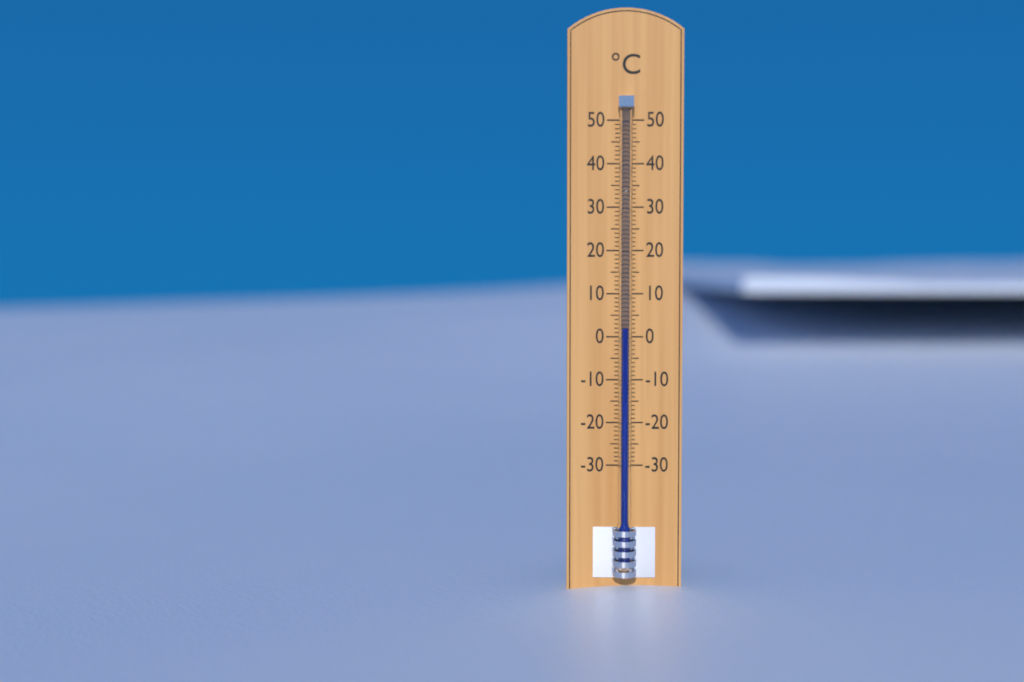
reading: 2 °C
